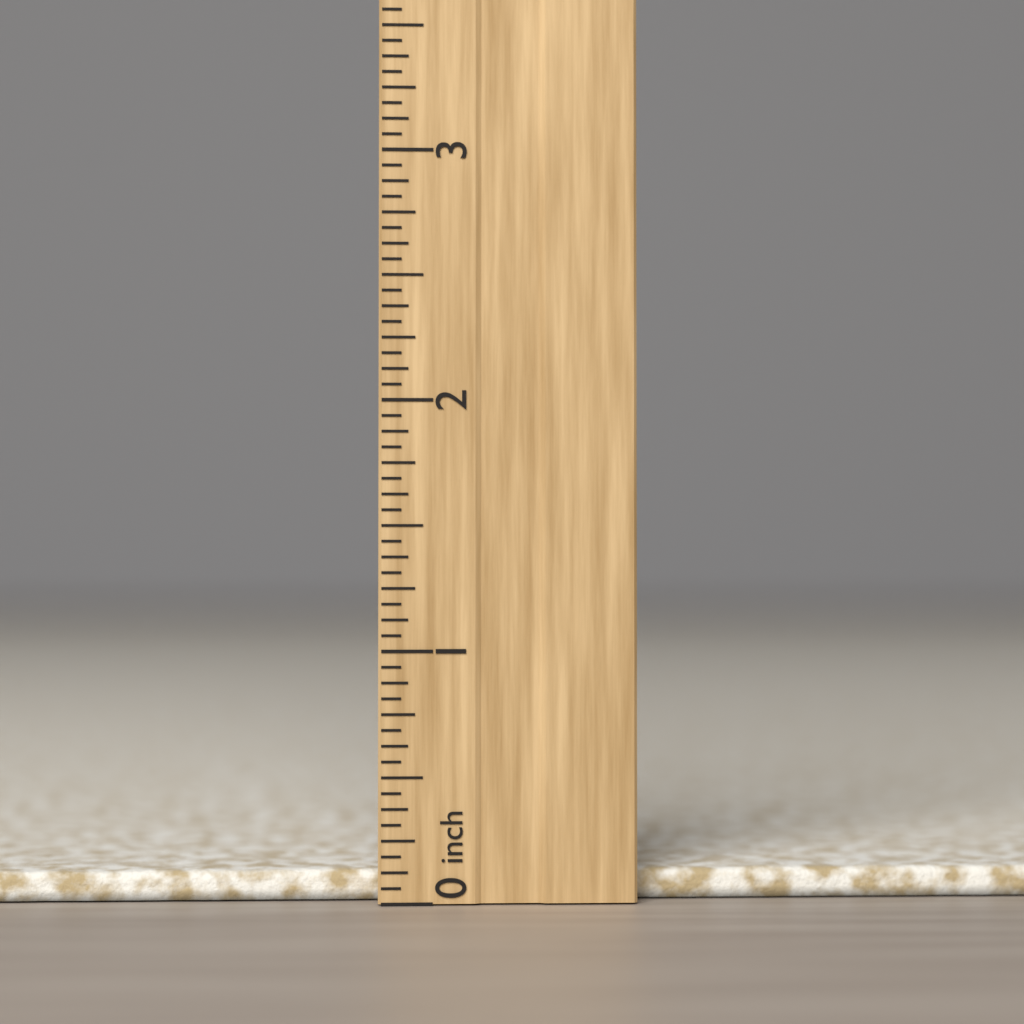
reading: 0.1250 inch
